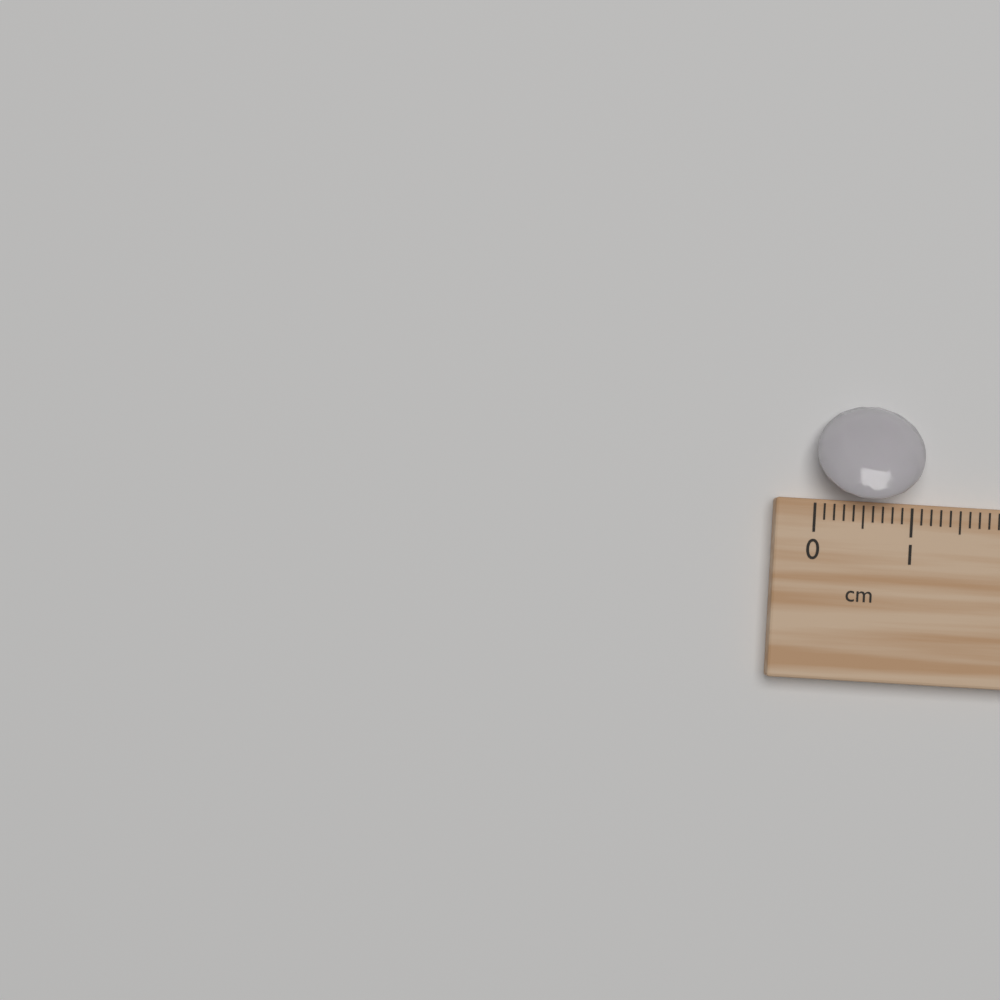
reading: 1.1 cm
